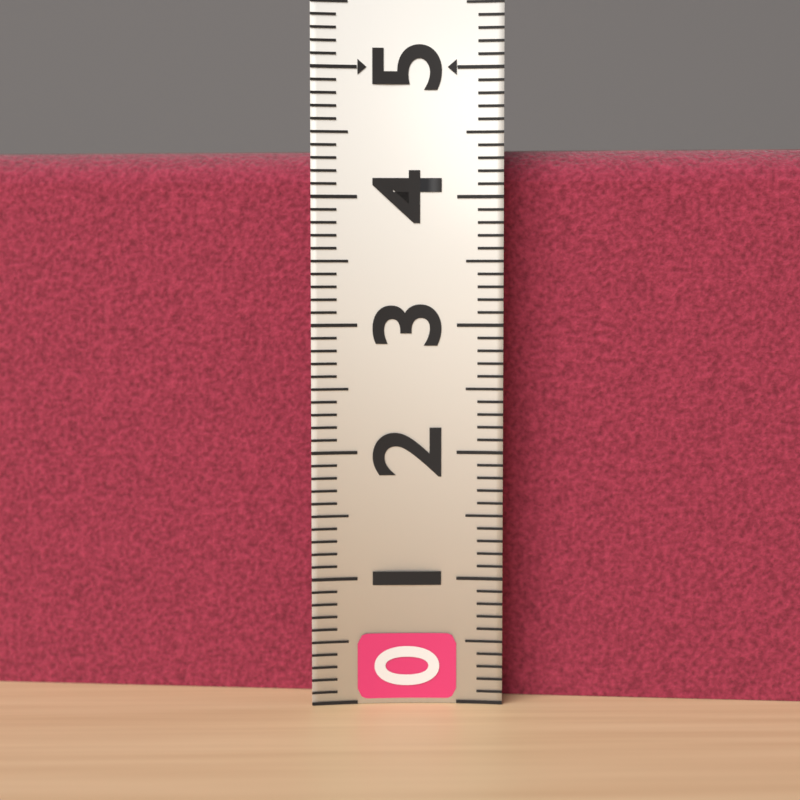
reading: 4.4 (no unit)
